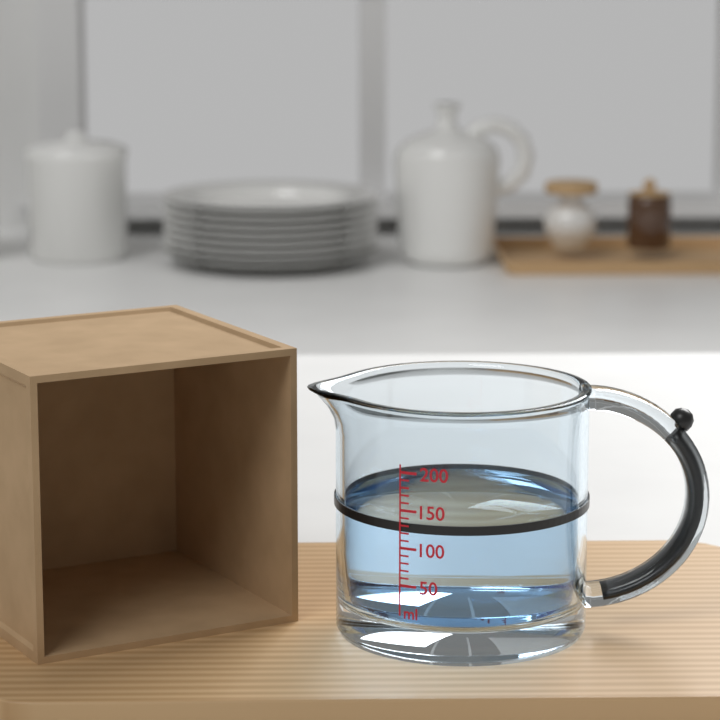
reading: 130 ml
